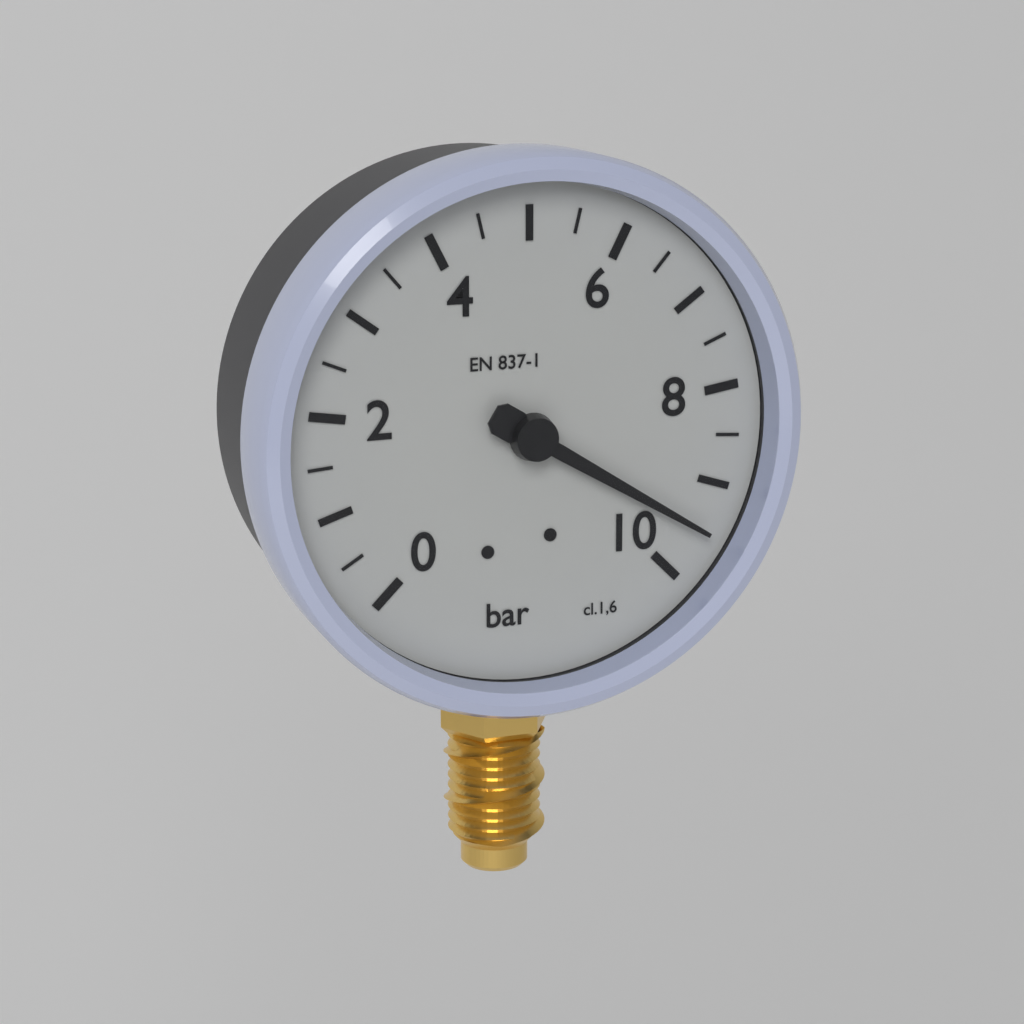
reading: 9.5 bar
